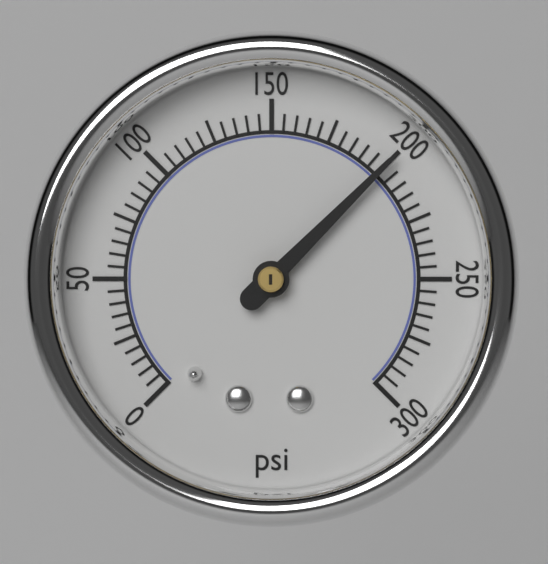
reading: 200 psi
